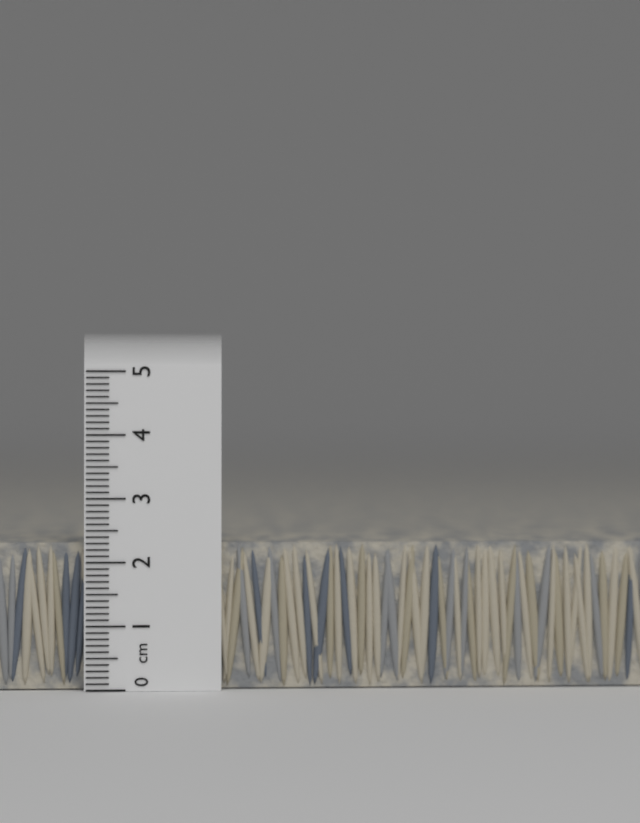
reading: 2.3 cm
